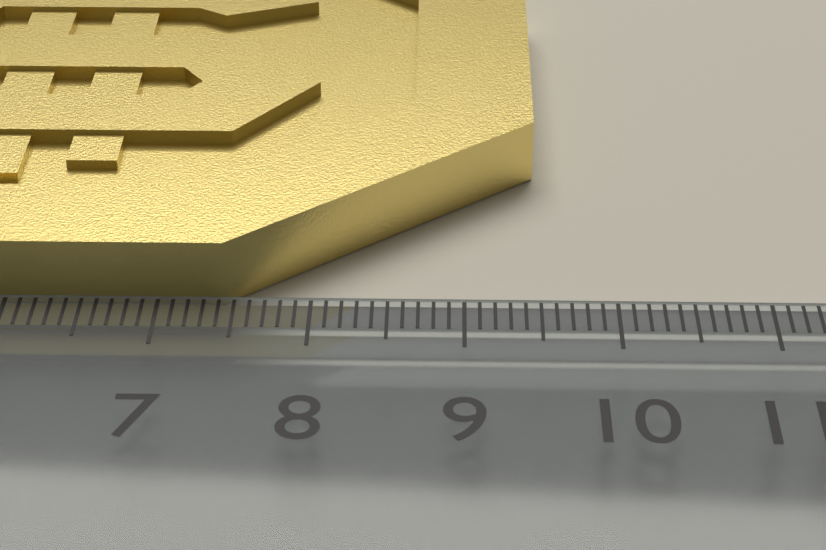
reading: 9.5 cm
